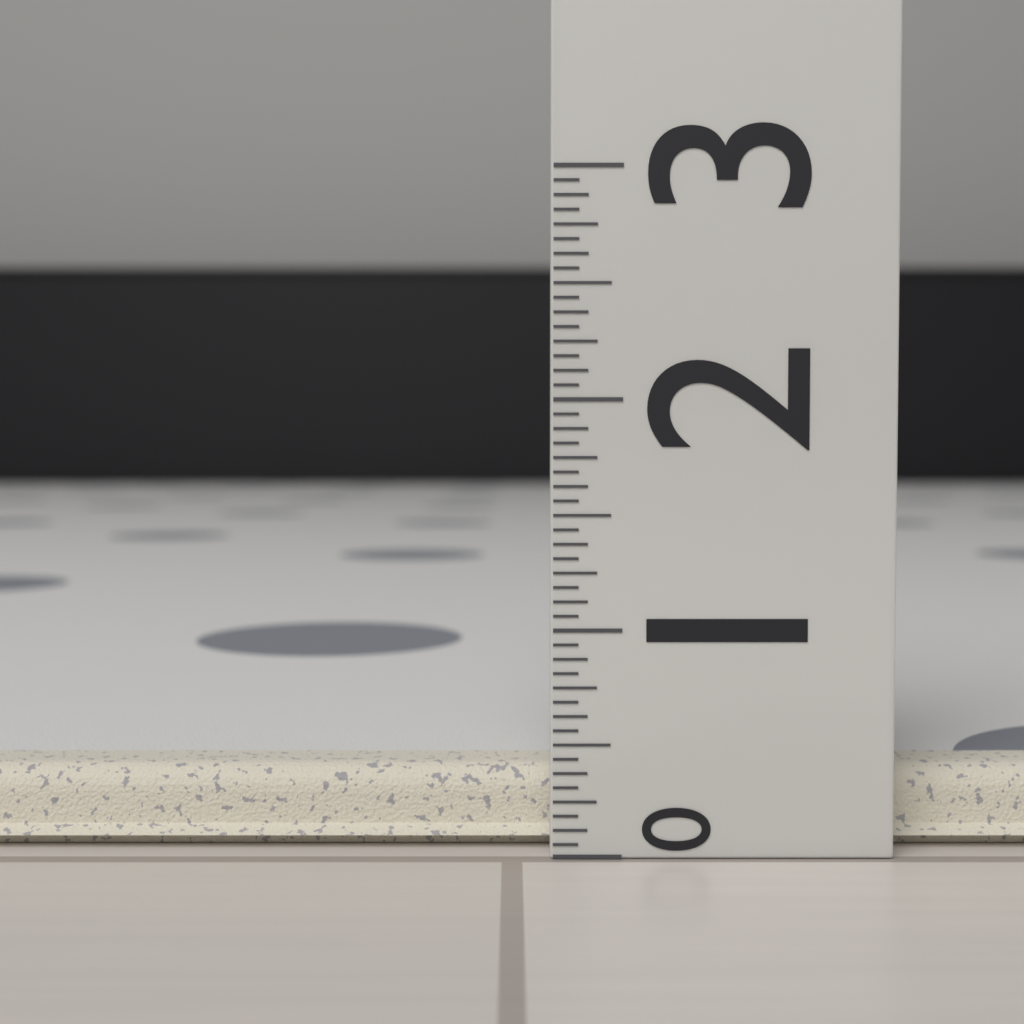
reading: 0.3500 (no unit)
